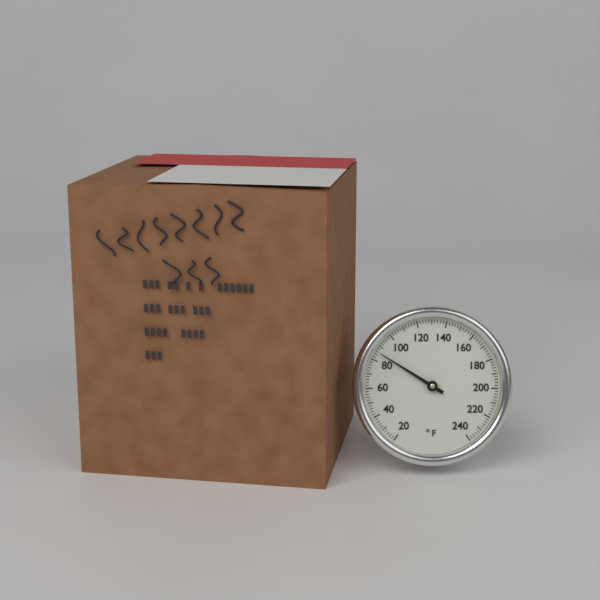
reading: 86 °F
